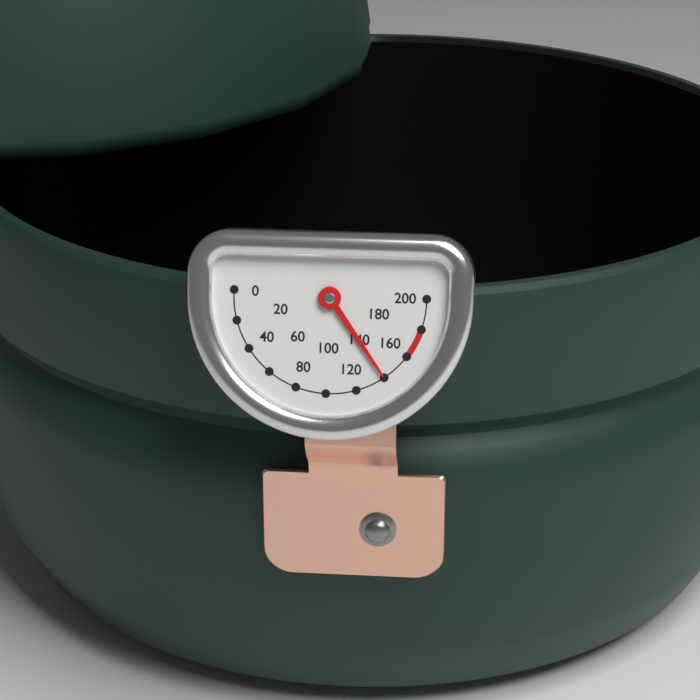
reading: 140 (no unit)
